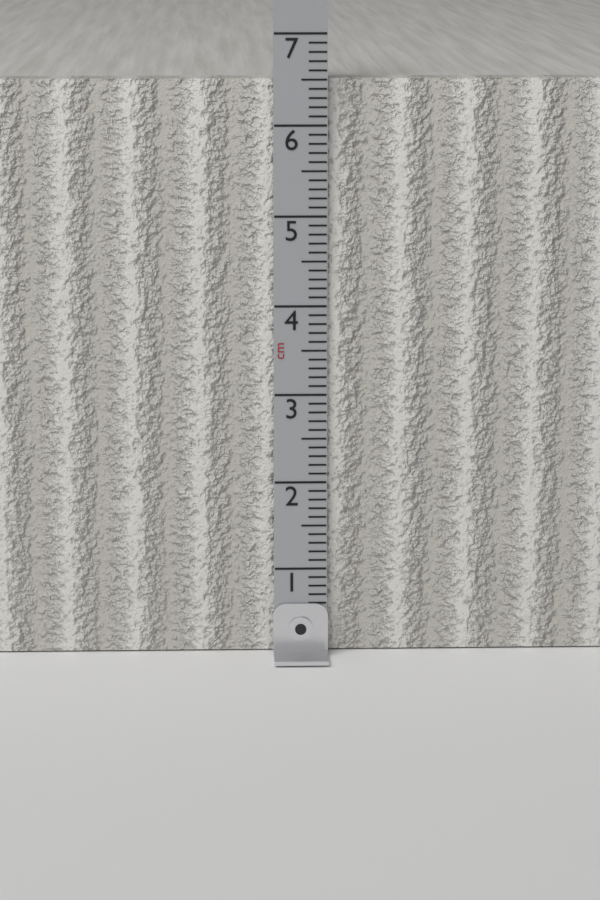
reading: 6.5 cm
